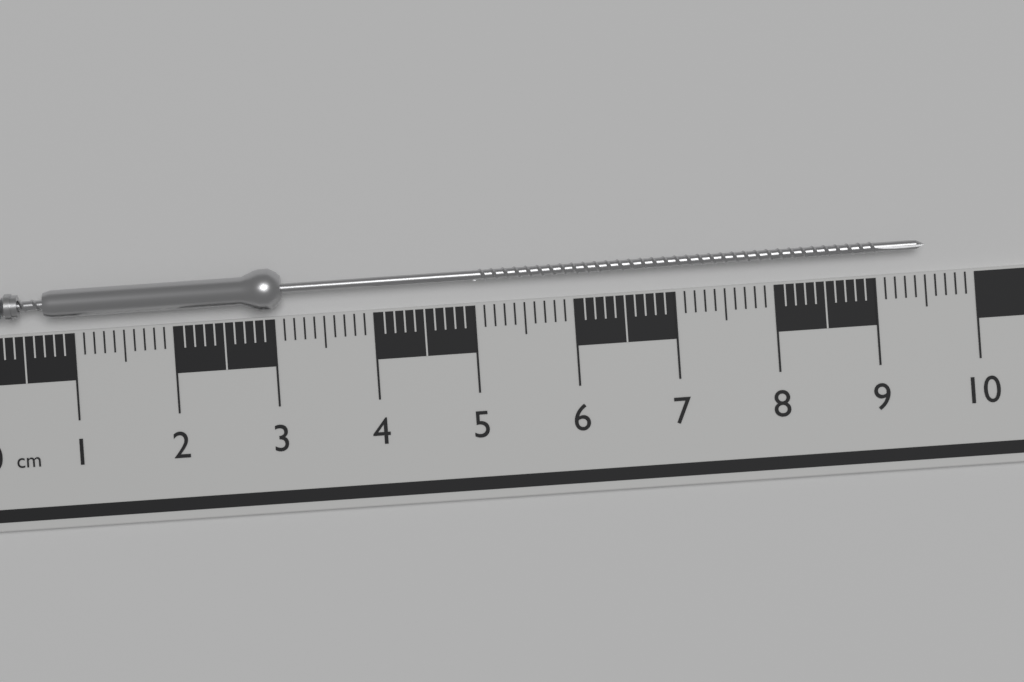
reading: 9.5 cm
